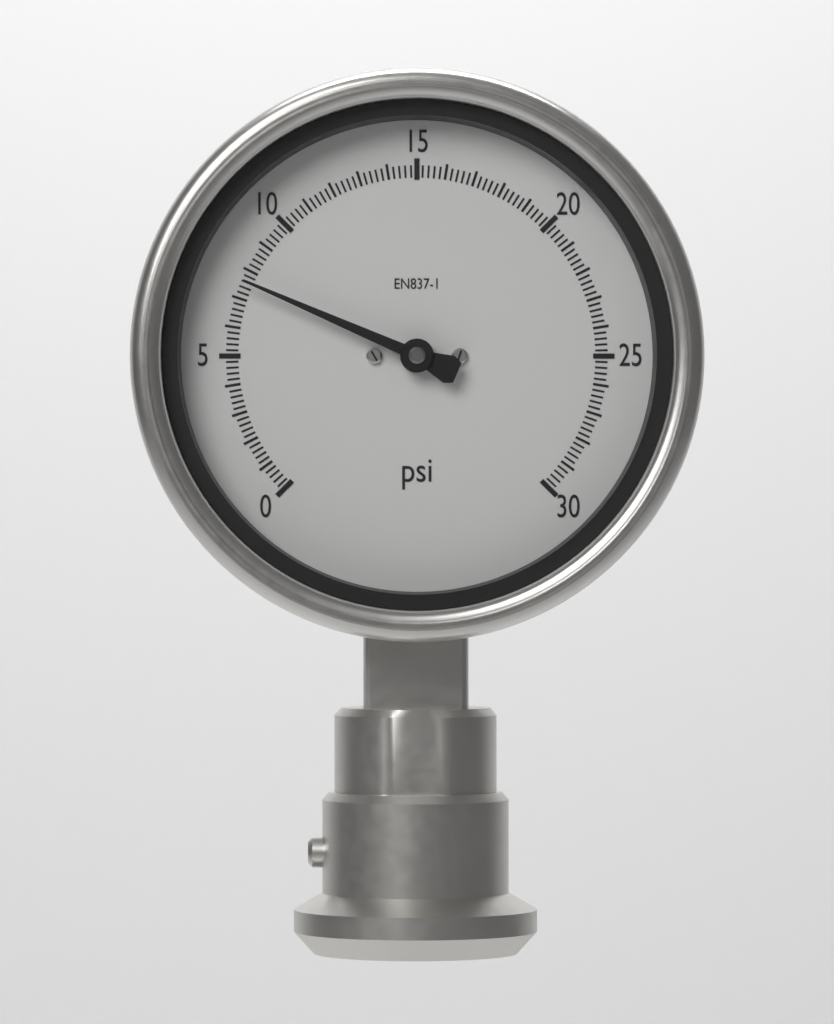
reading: 7.6 psi
